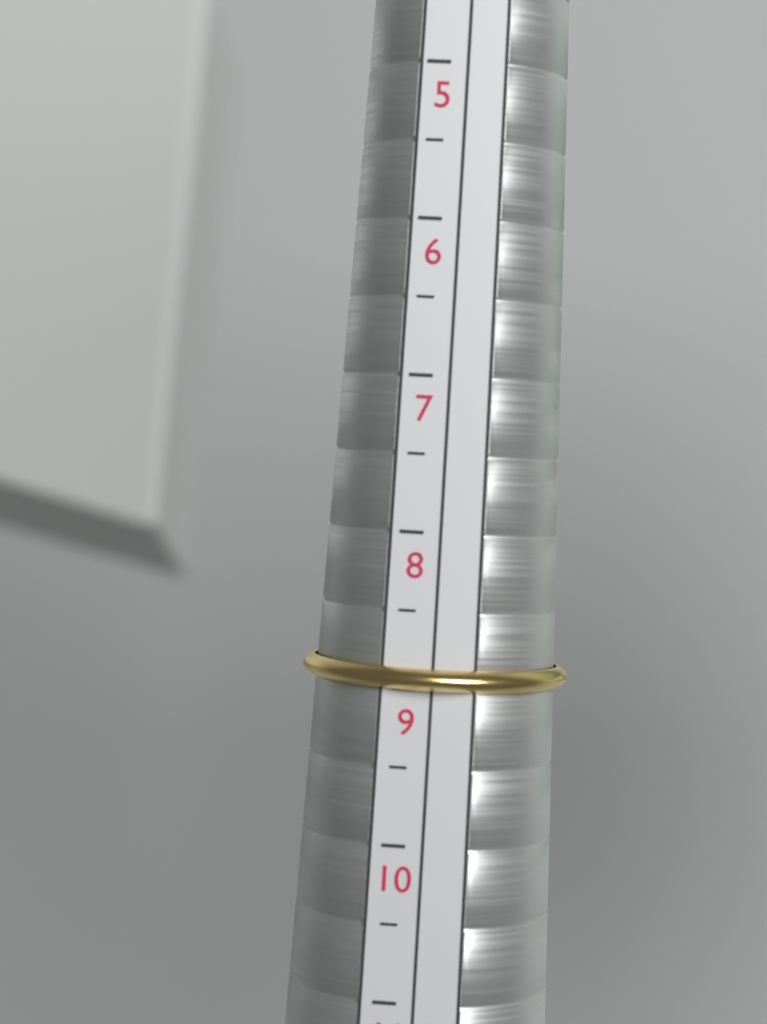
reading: 9.0 (no unit)
